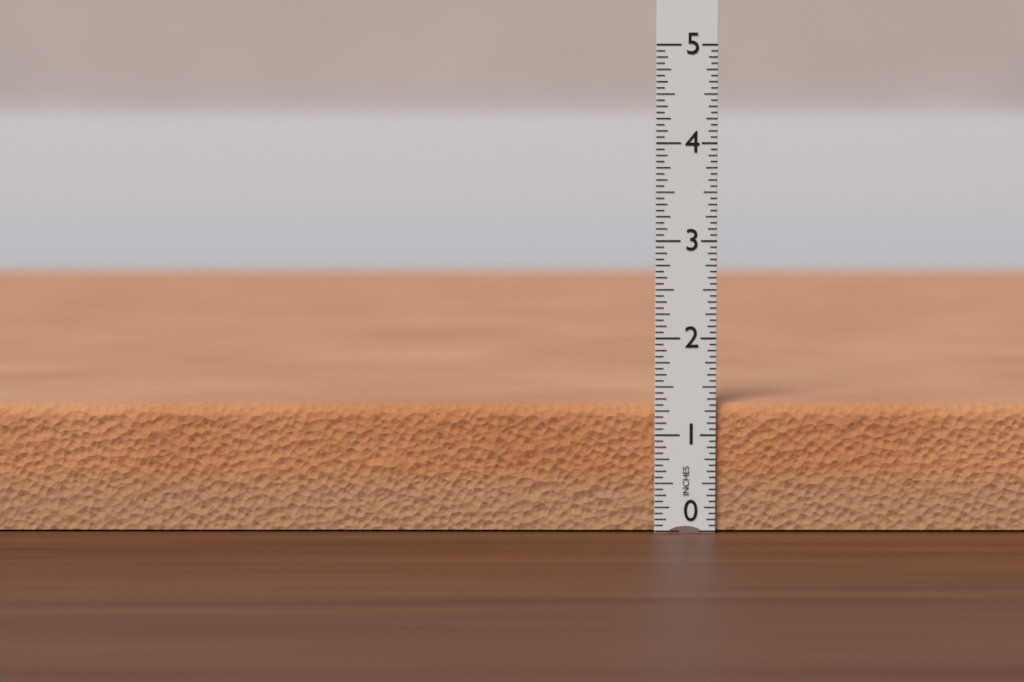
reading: 1.3125 in
